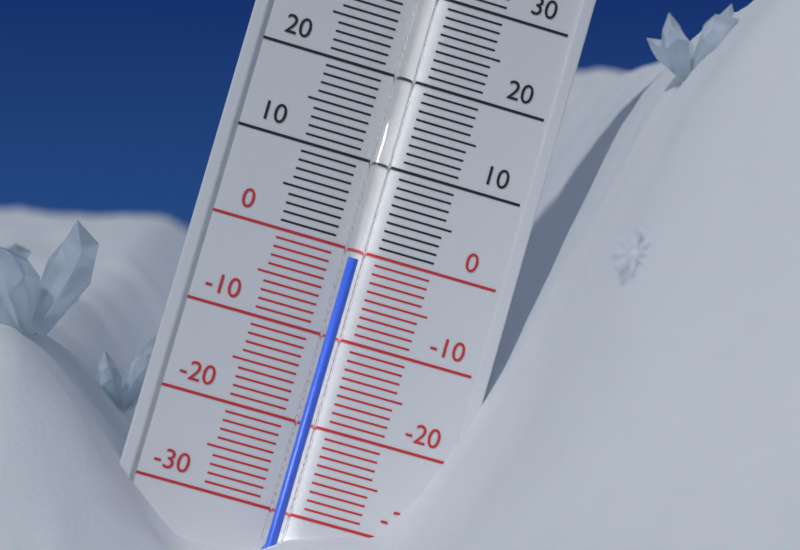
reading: -1 (no unit)
